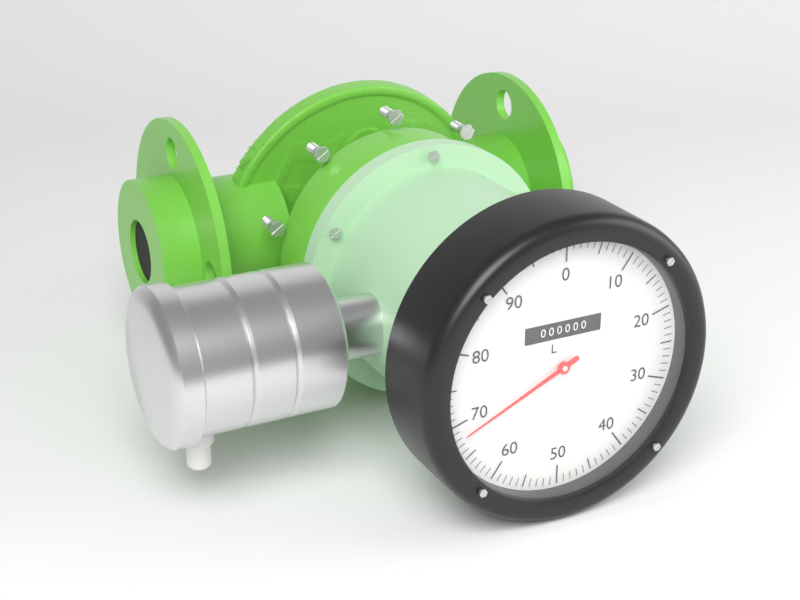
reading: 68 L
